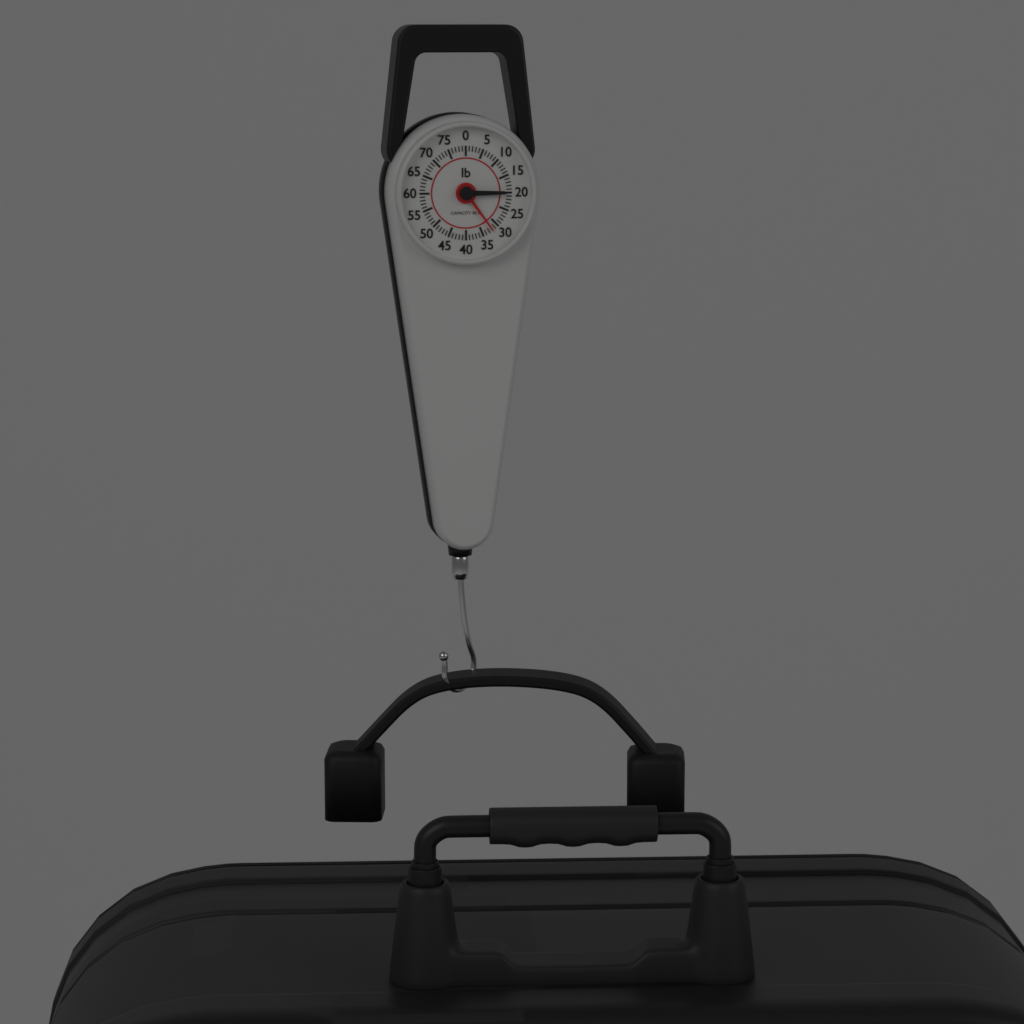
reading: 32 lb
